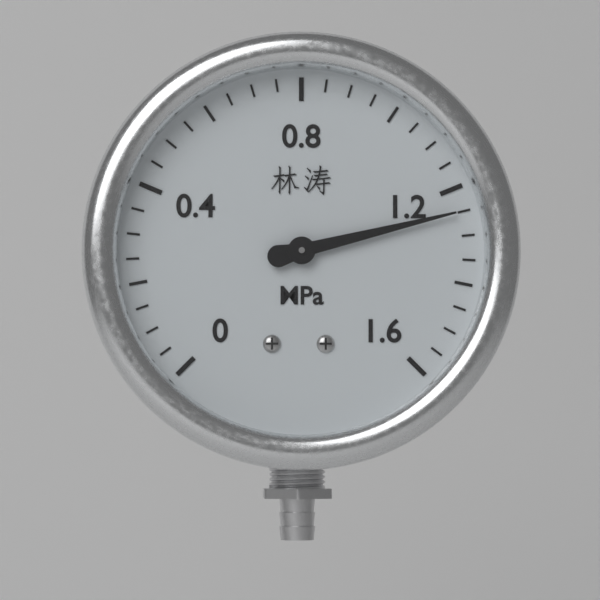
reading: 1.25 MPa
